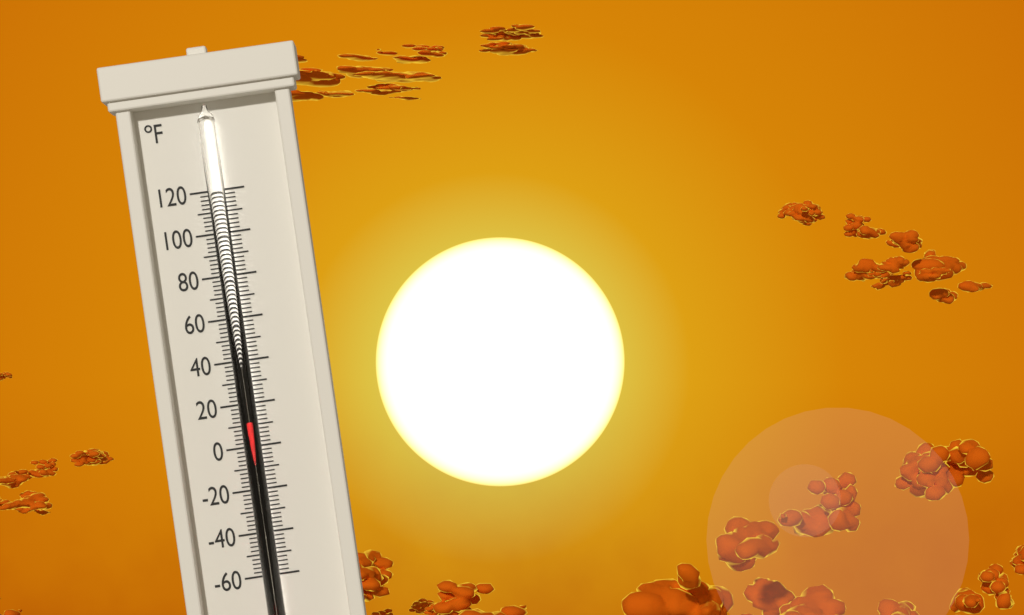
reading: 12 °F
